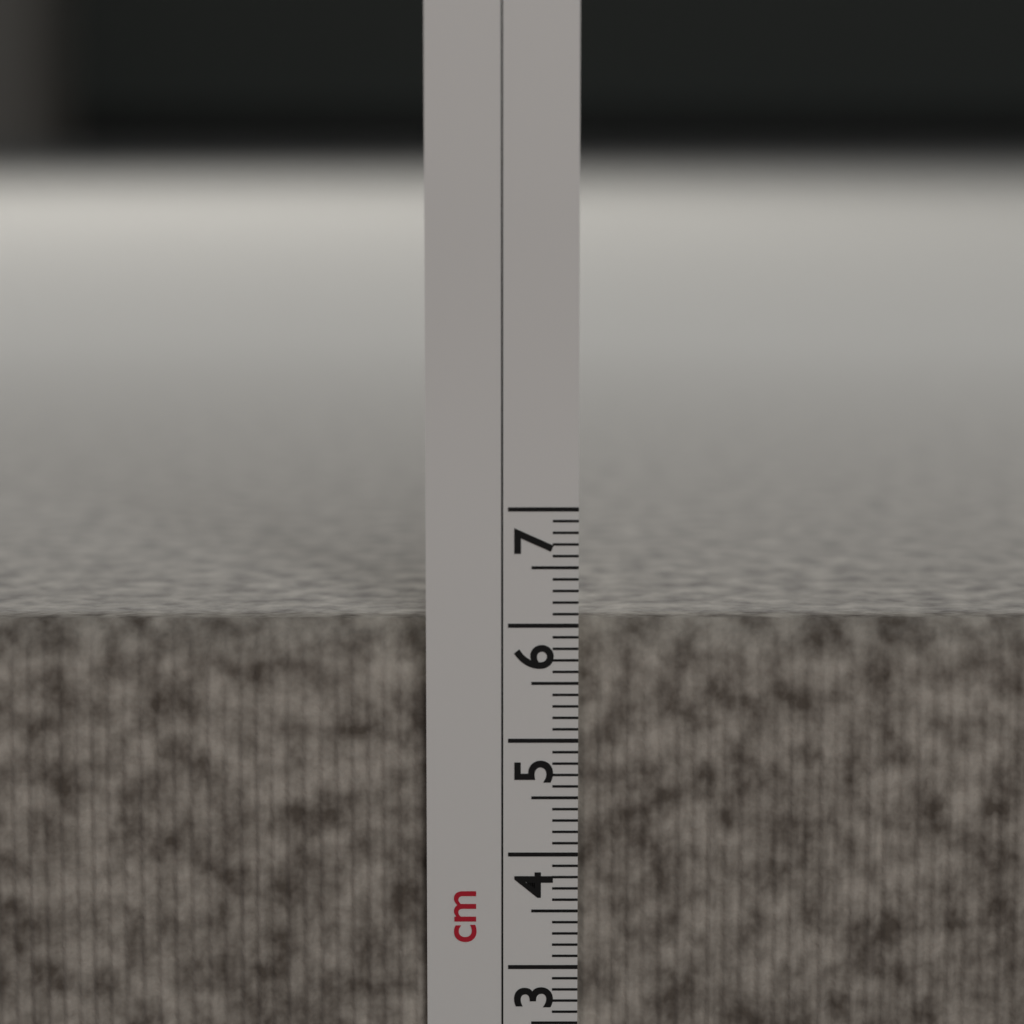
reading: 6.0 cm
